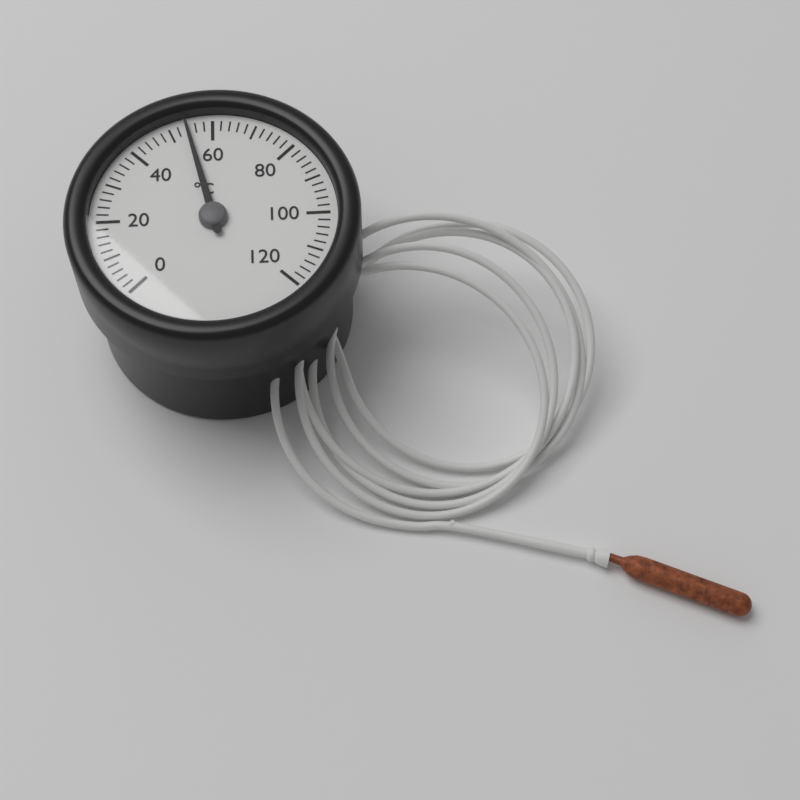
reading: 54 °C
